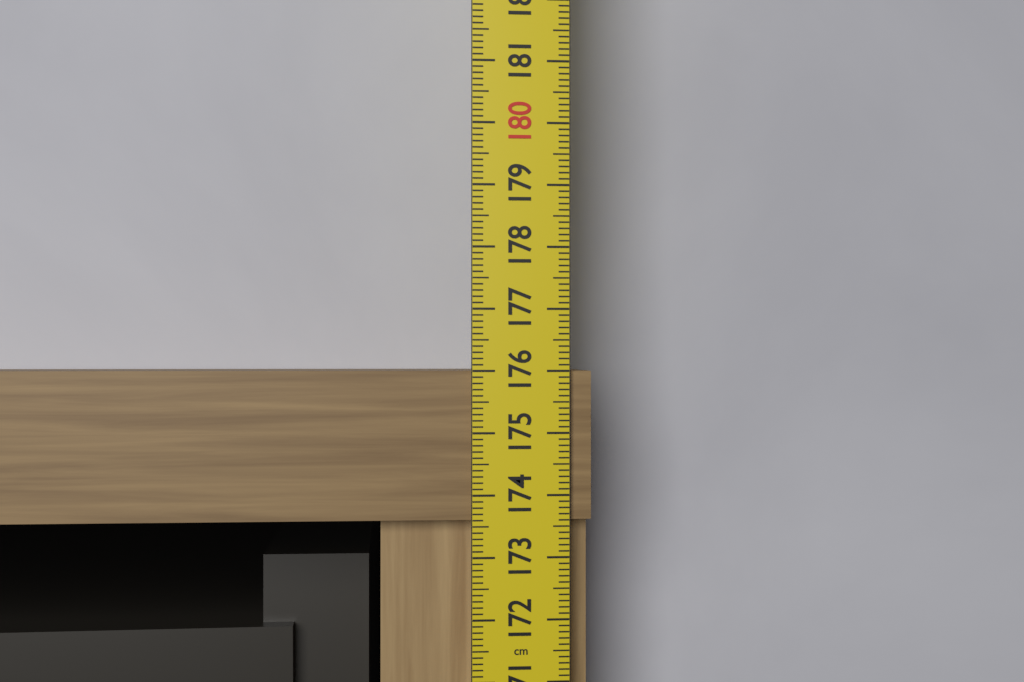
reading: 176.0 cm
